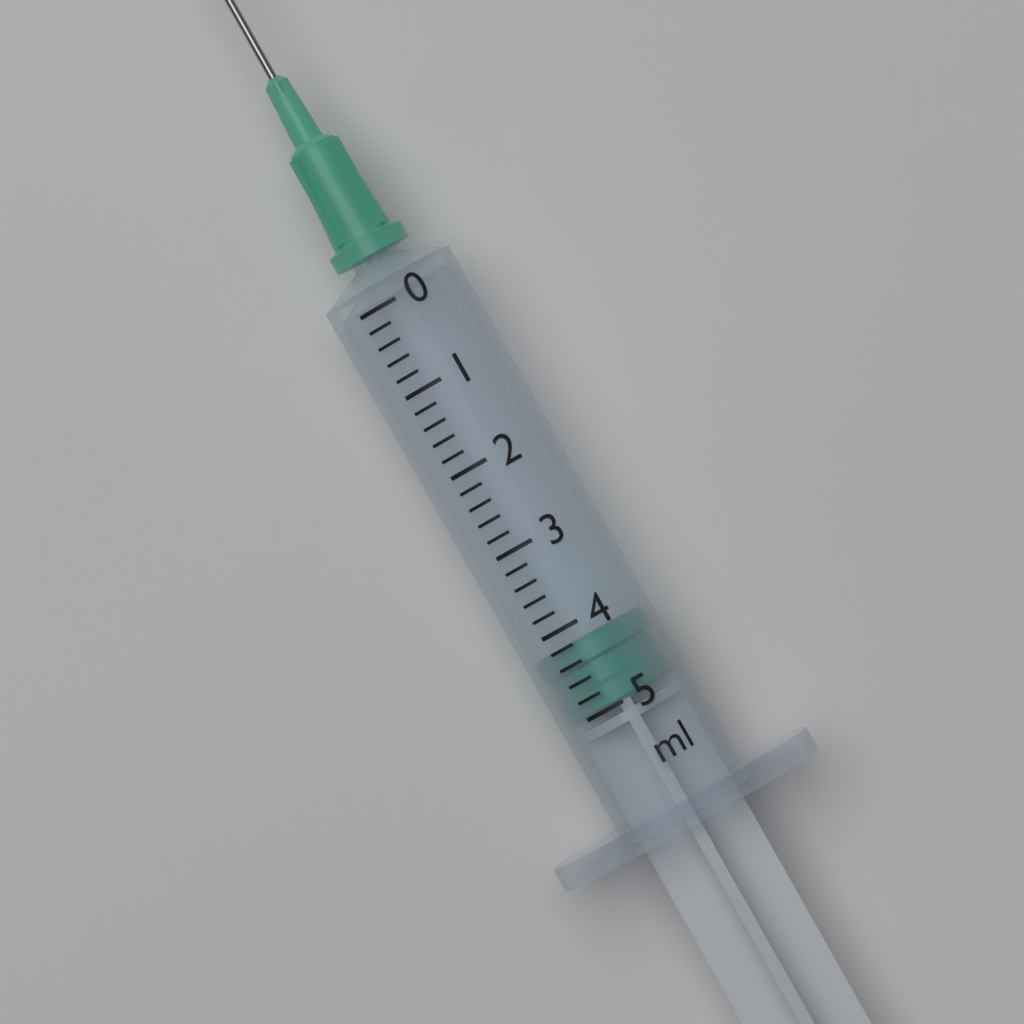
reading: 4.2 ml
